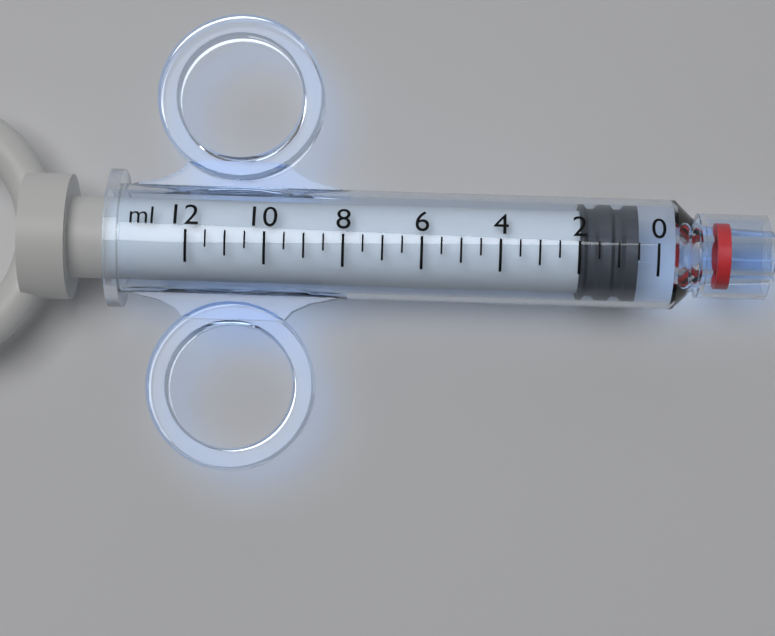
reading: 0.5 ml
